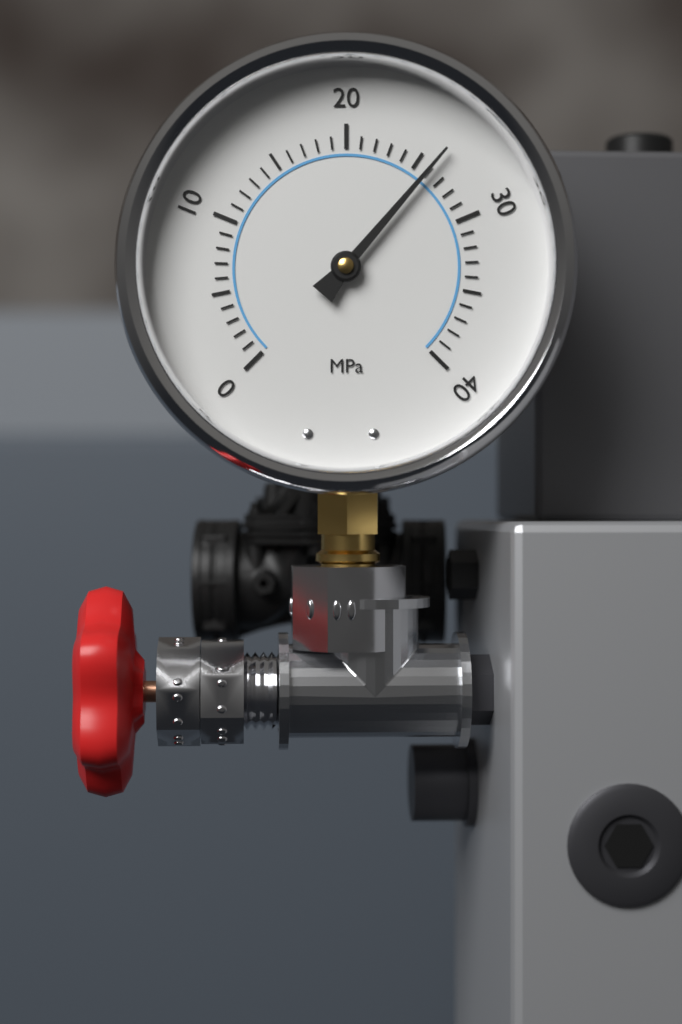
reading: 26 MPa
